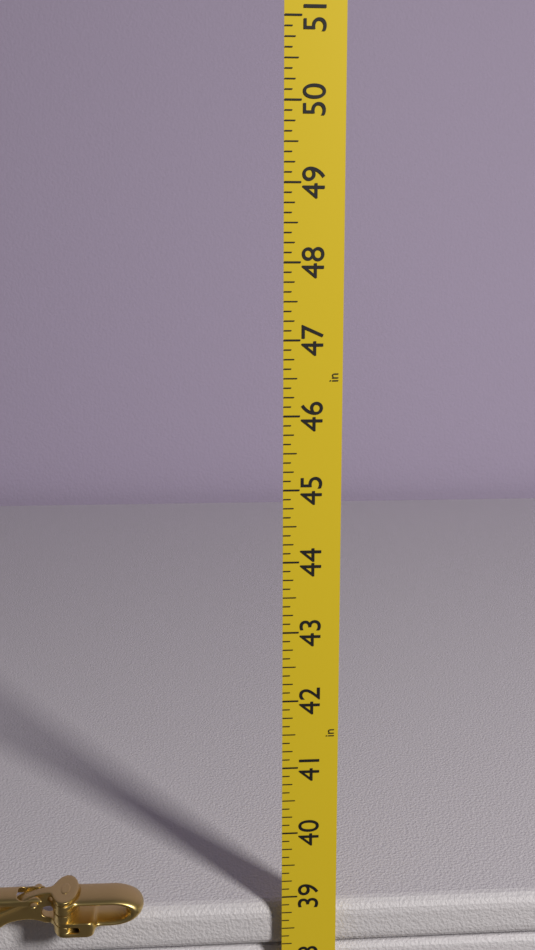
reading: 38.750 in
